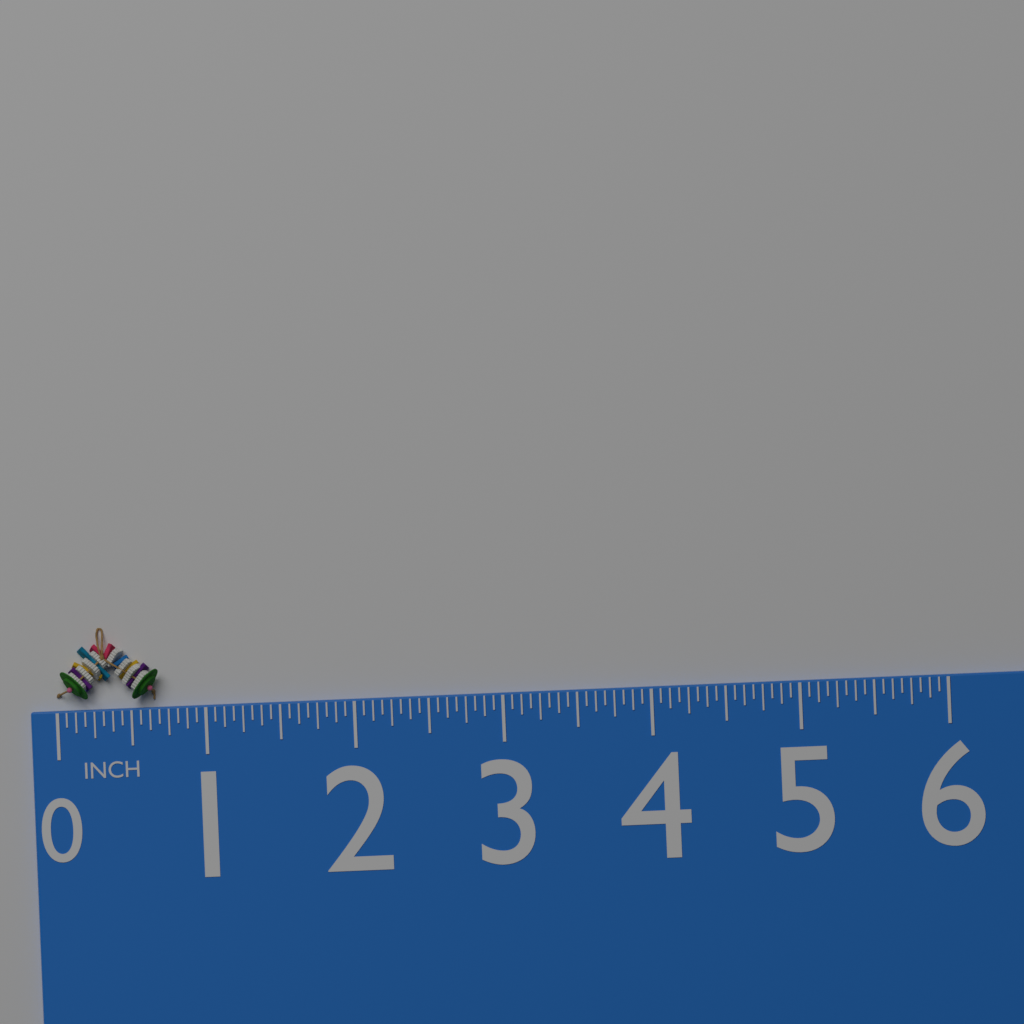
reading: 0.6875 in
